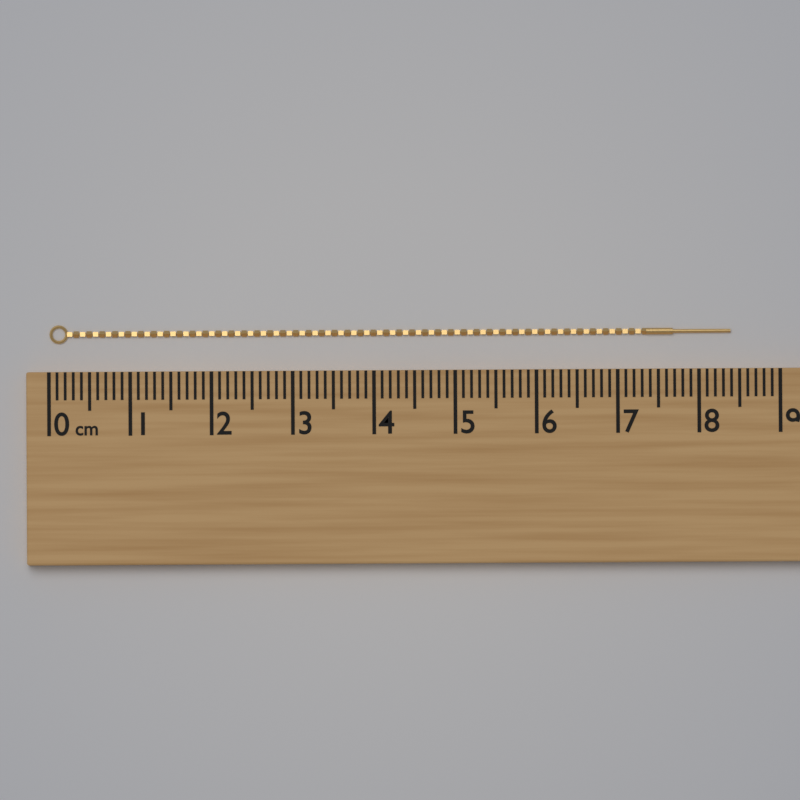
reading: 8.4 cm
